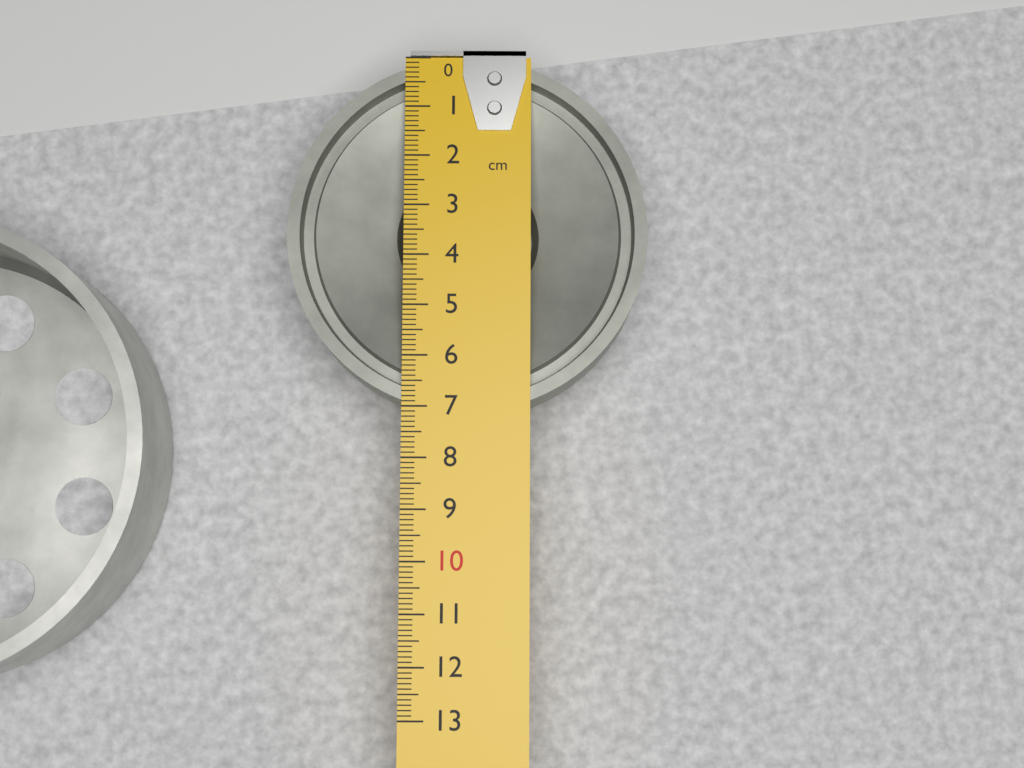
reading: 7.1 cm
